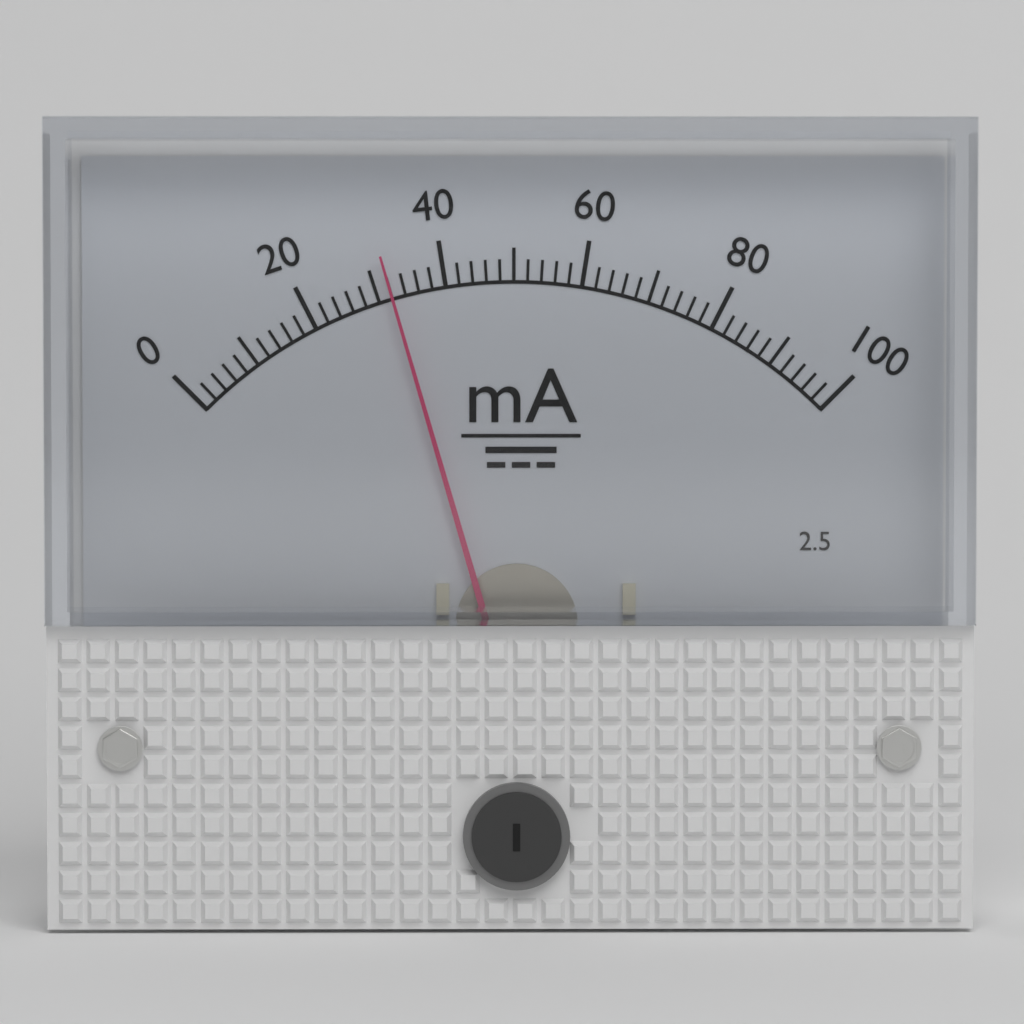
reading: 32 mA
